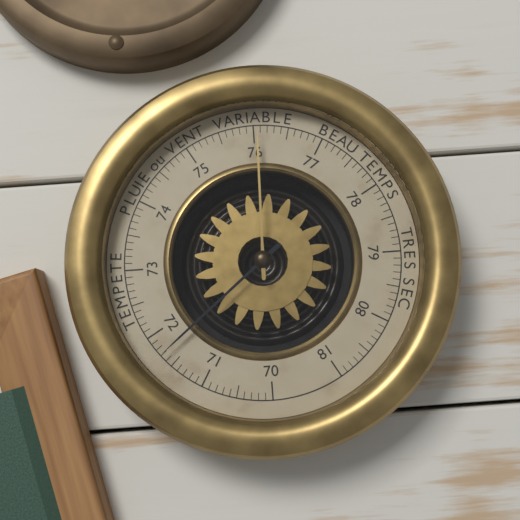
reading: 71.7 (no unit)
